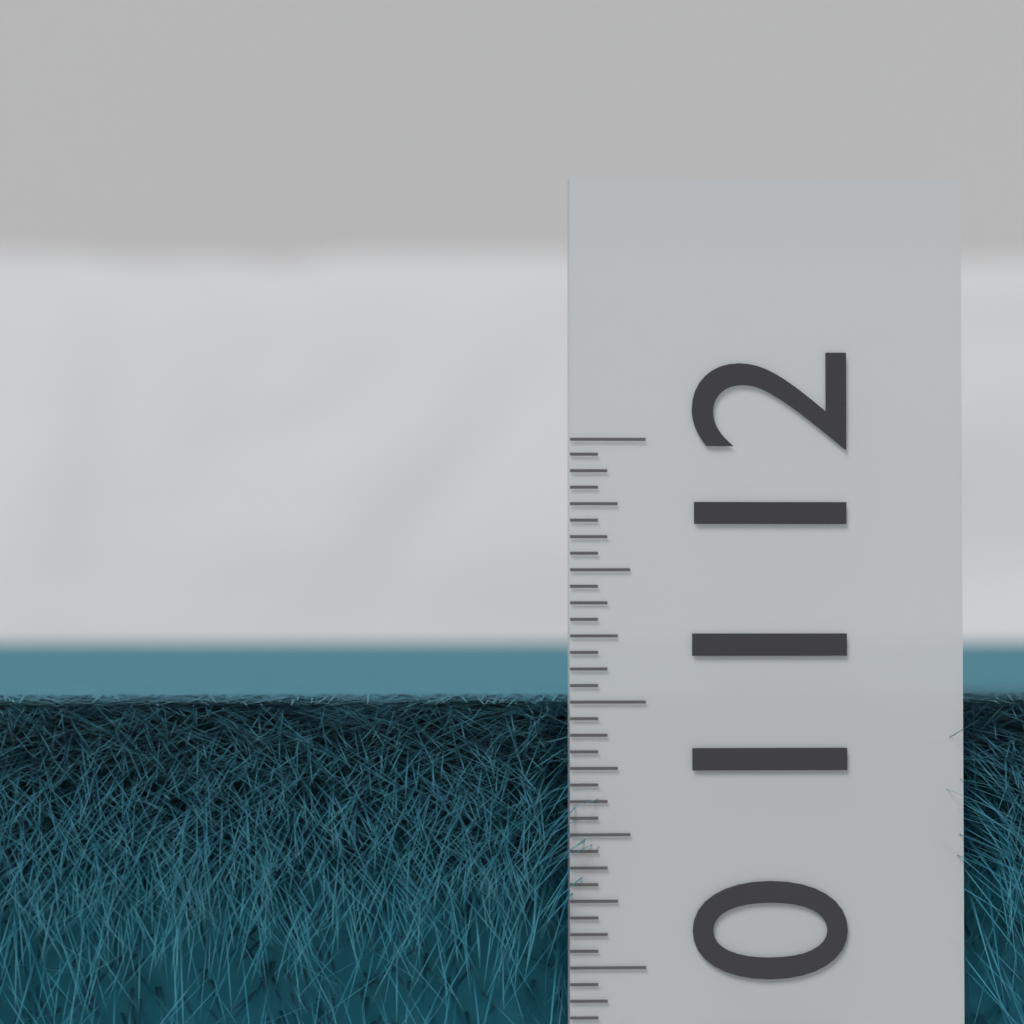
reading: 11.0000 (no unit)
